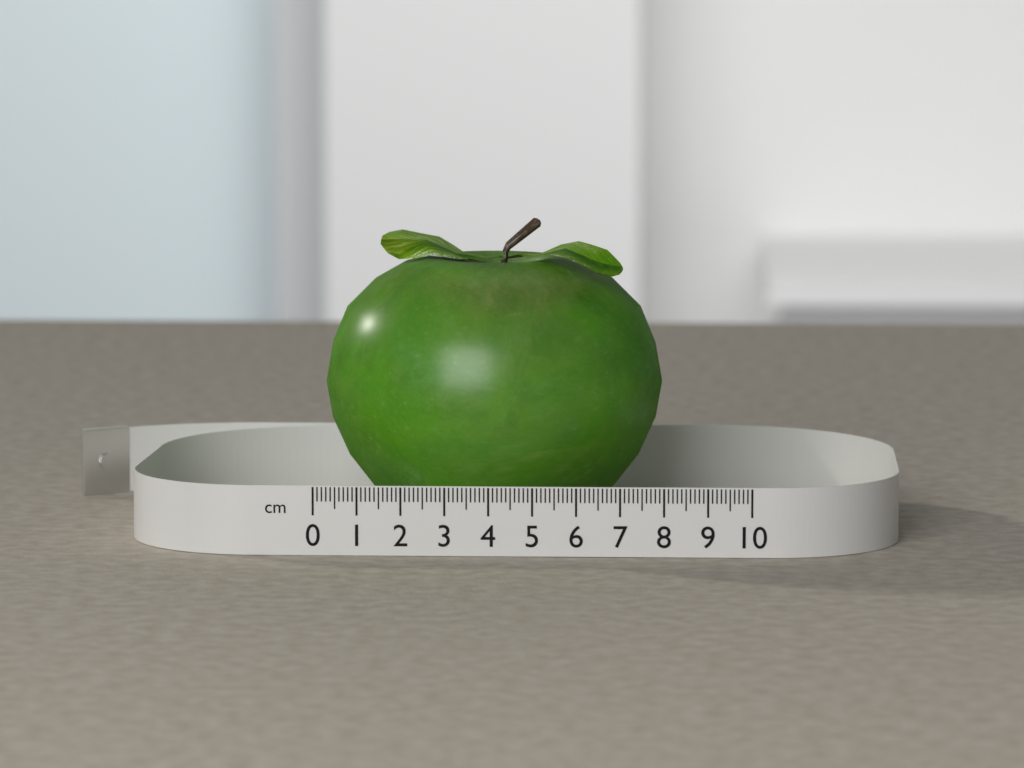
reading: 7.9 cm
